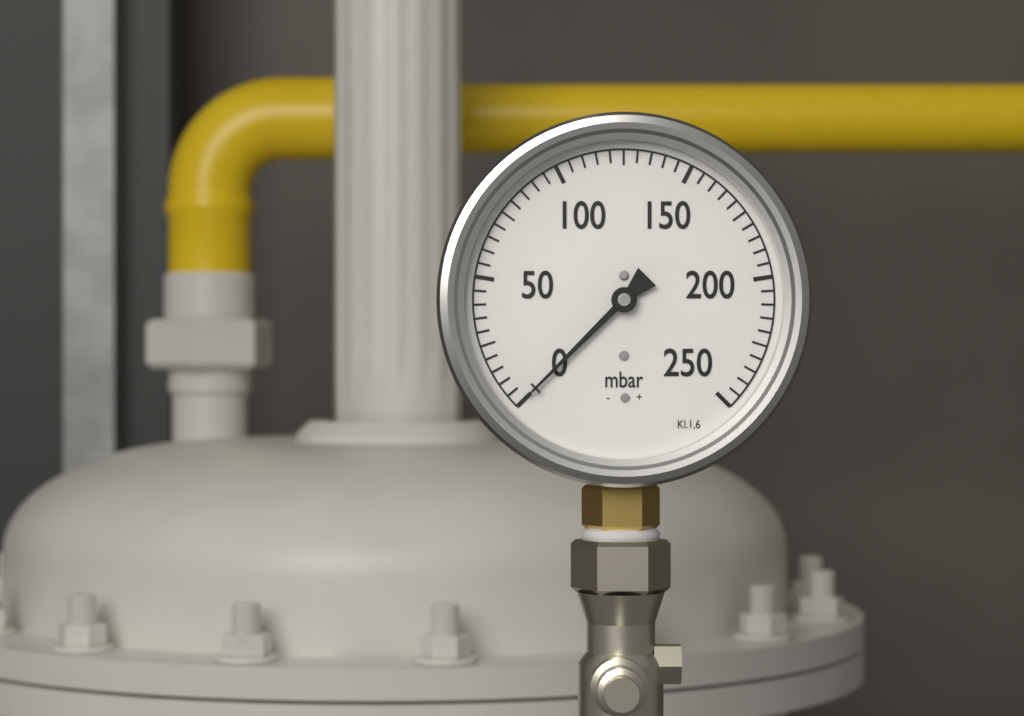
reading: 0 mbar
